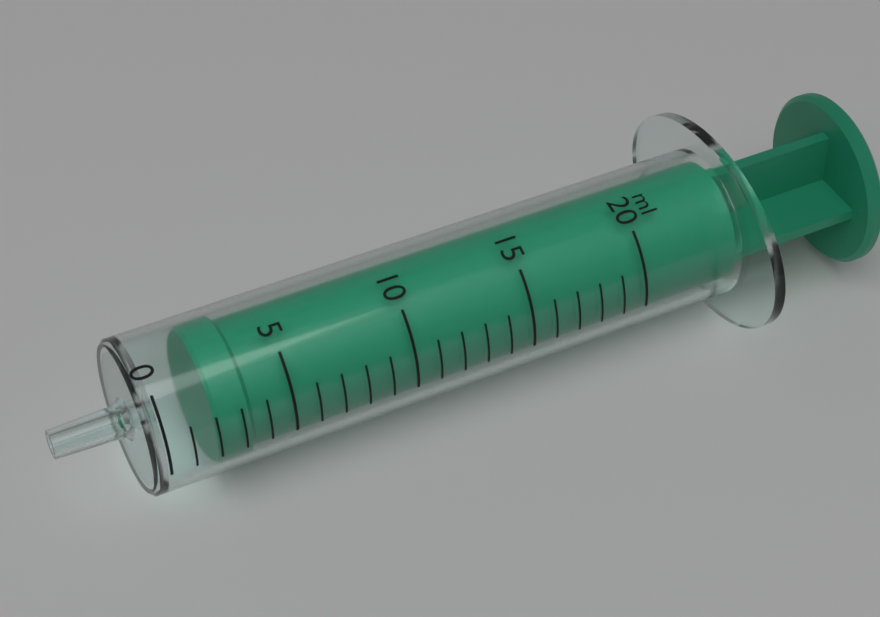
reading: 2 ml
